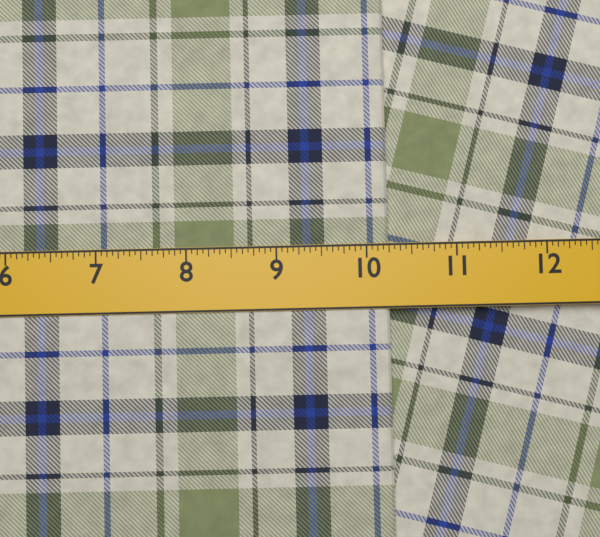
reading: 10.2500 in
